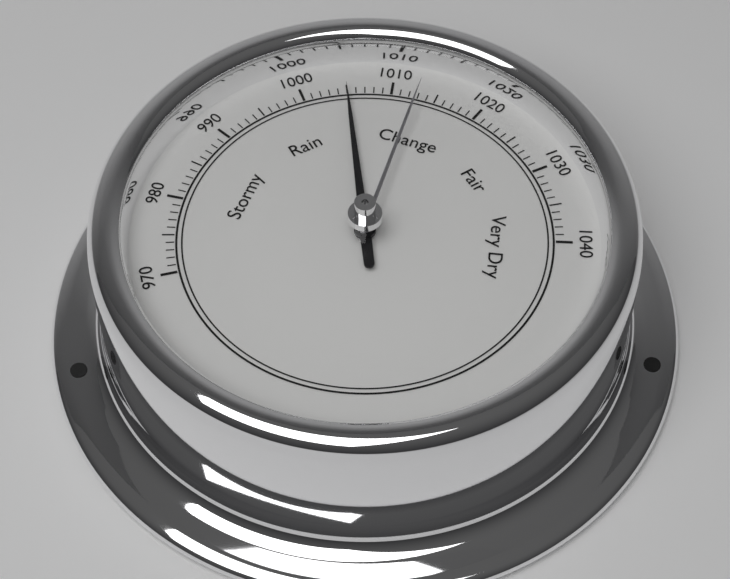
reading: 1005 (no unit)
